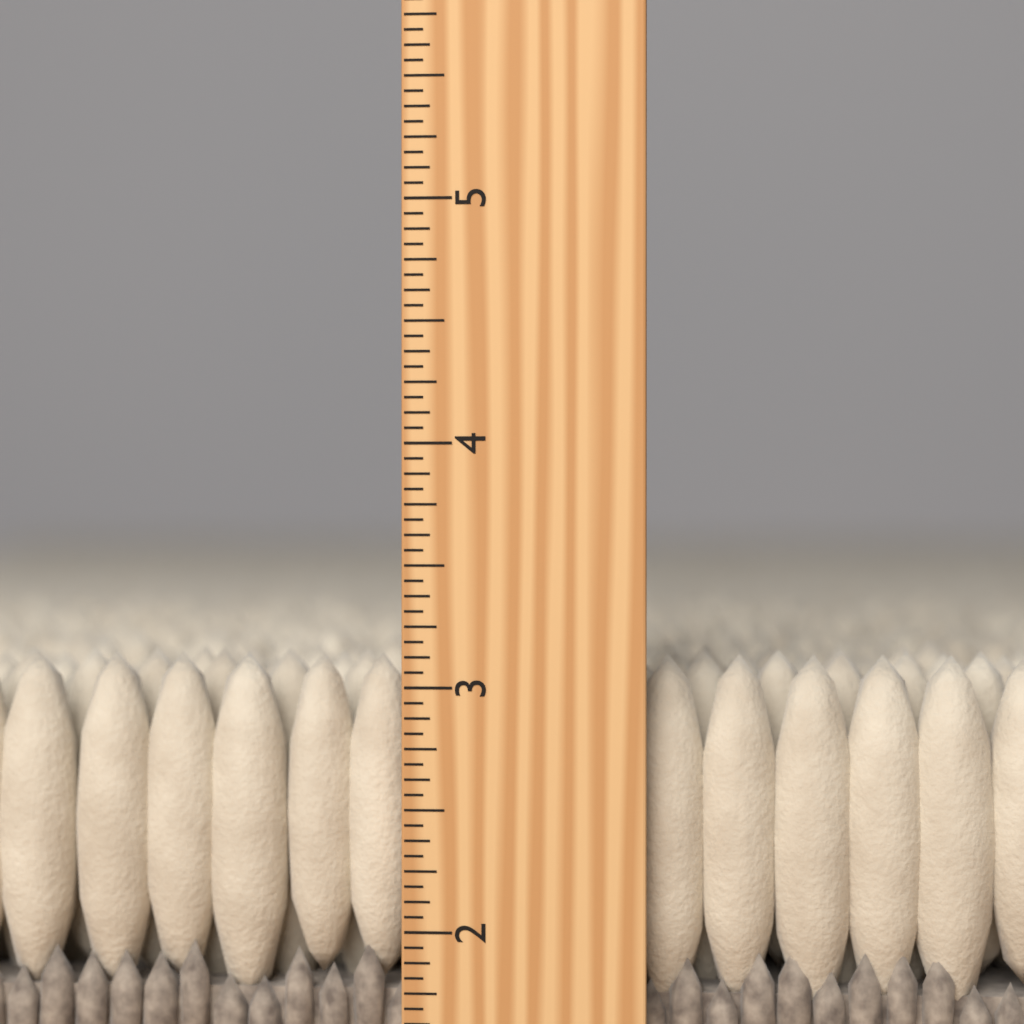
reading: 3.1250 inch
